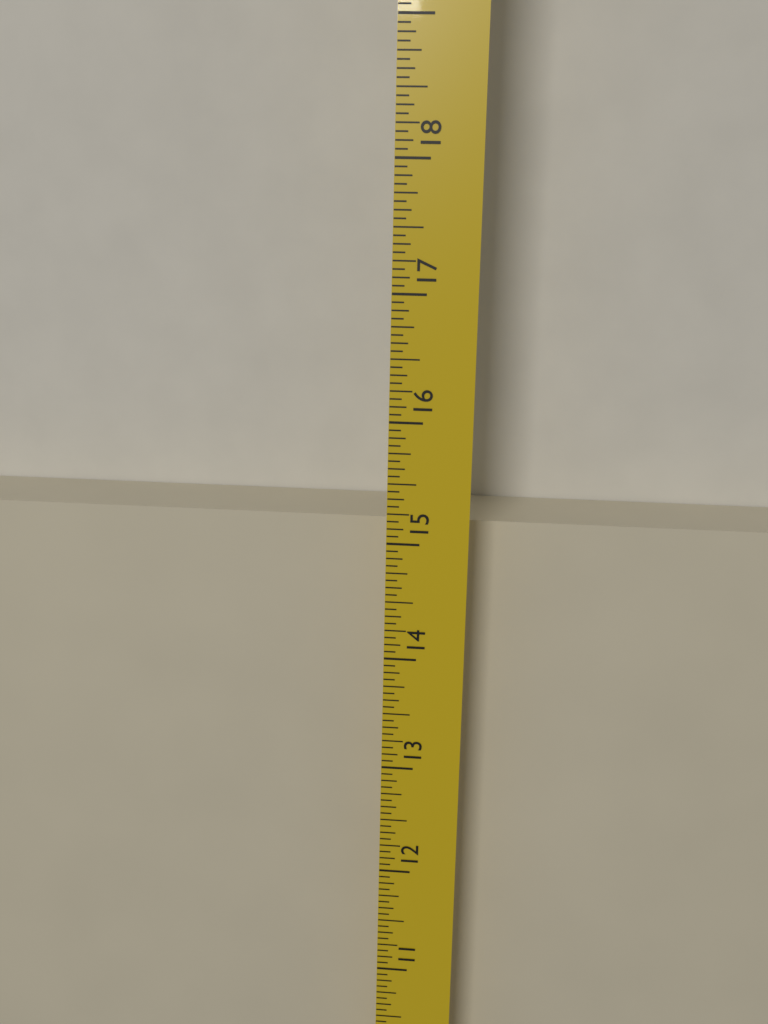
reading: 15.0625 in
